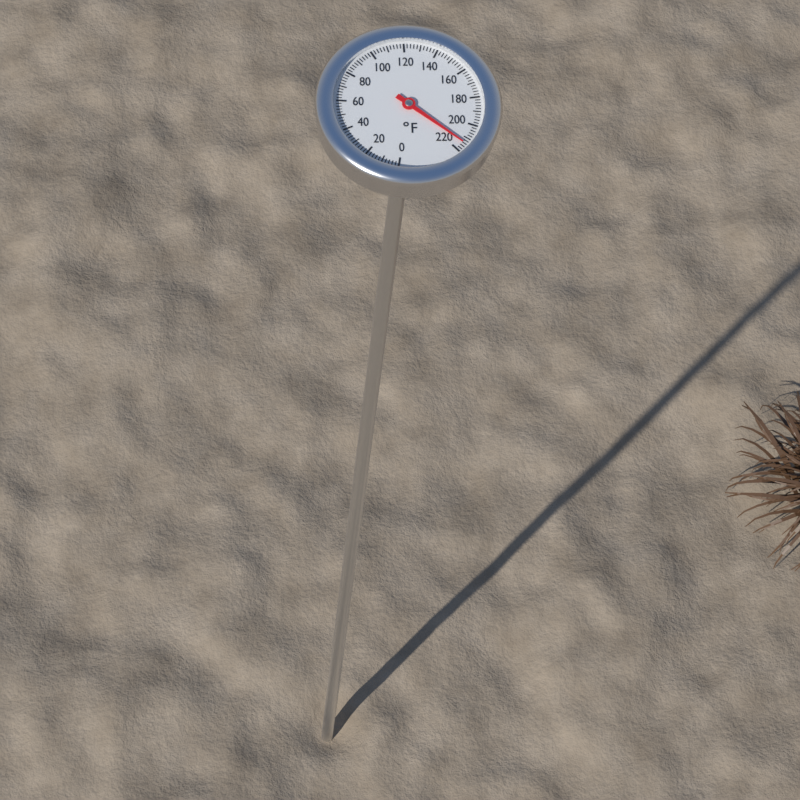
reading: 214 °F
